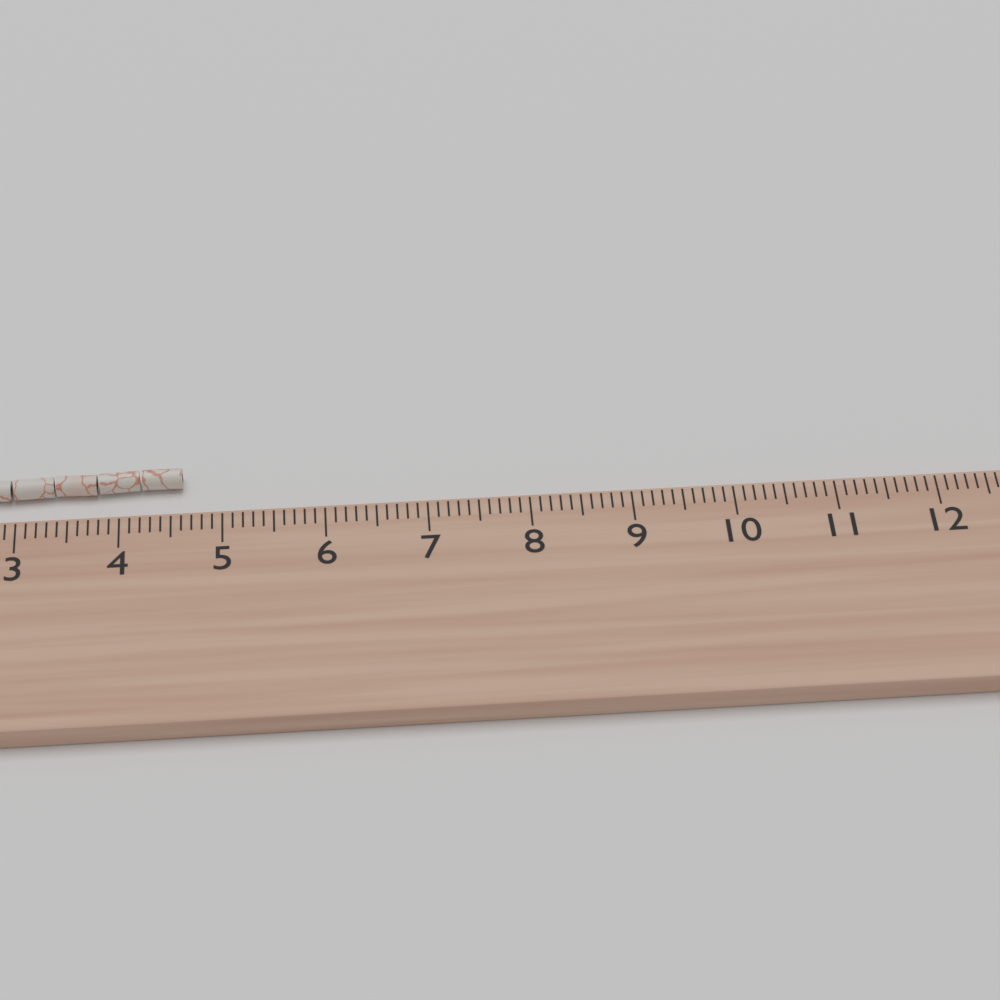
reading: 4.6 cm
